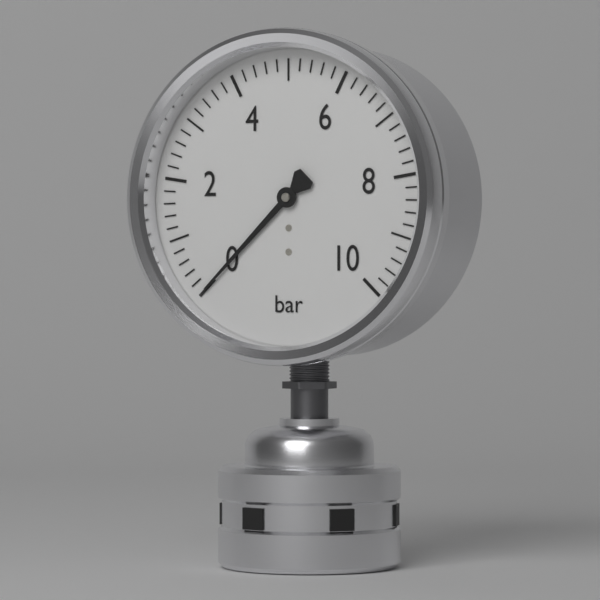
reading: 0.0 bar
